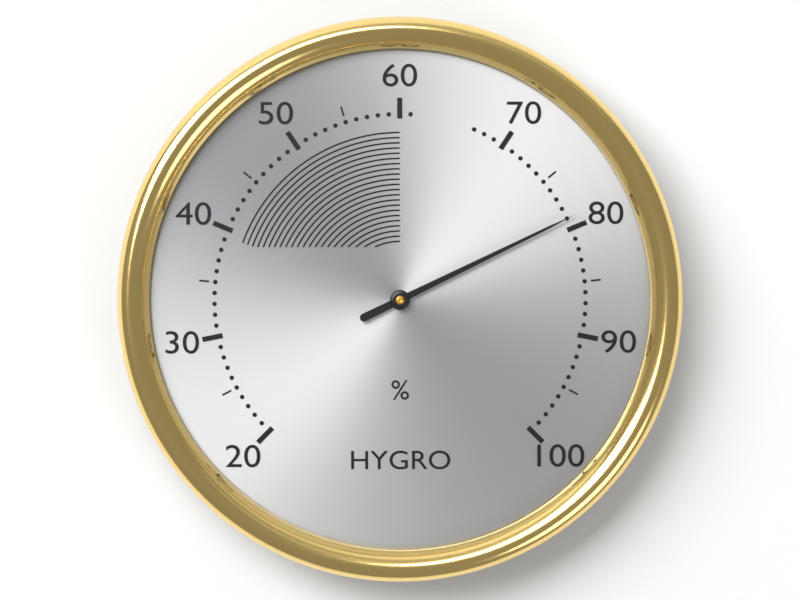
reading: 79 %
